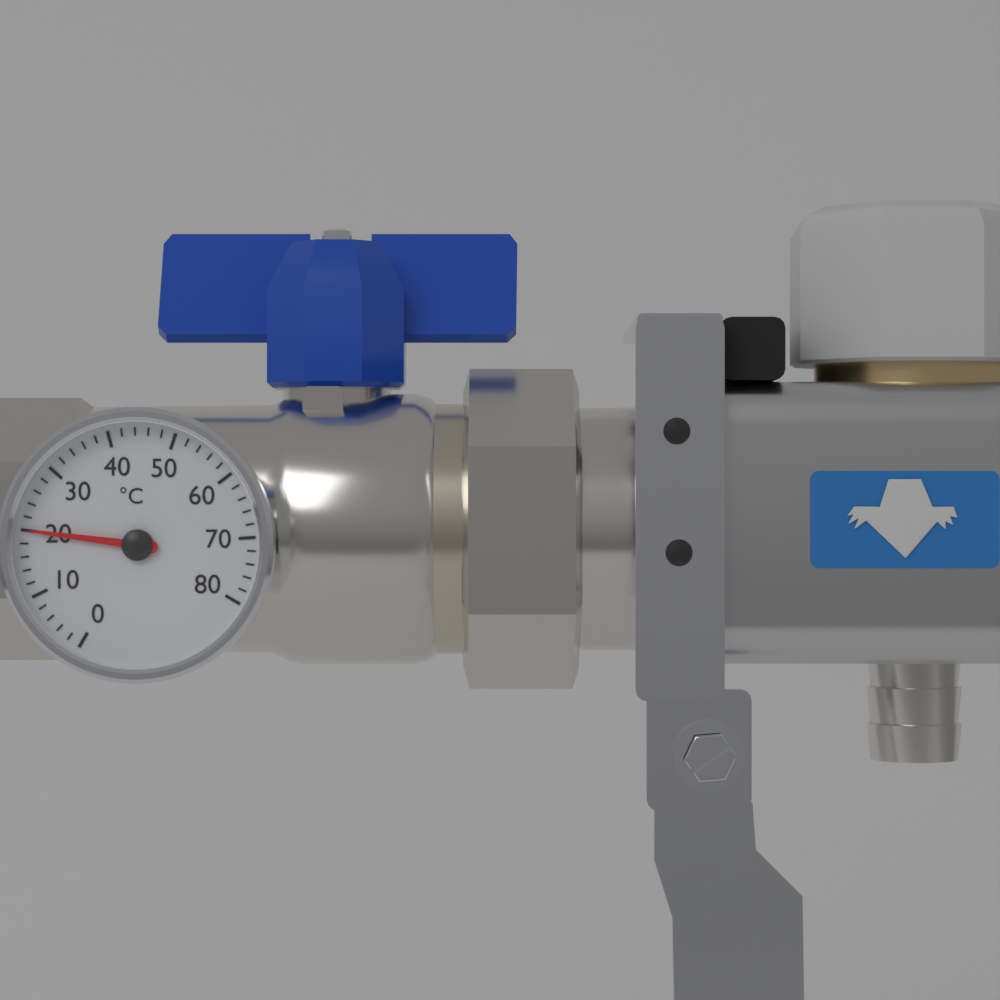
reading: 20 °C
